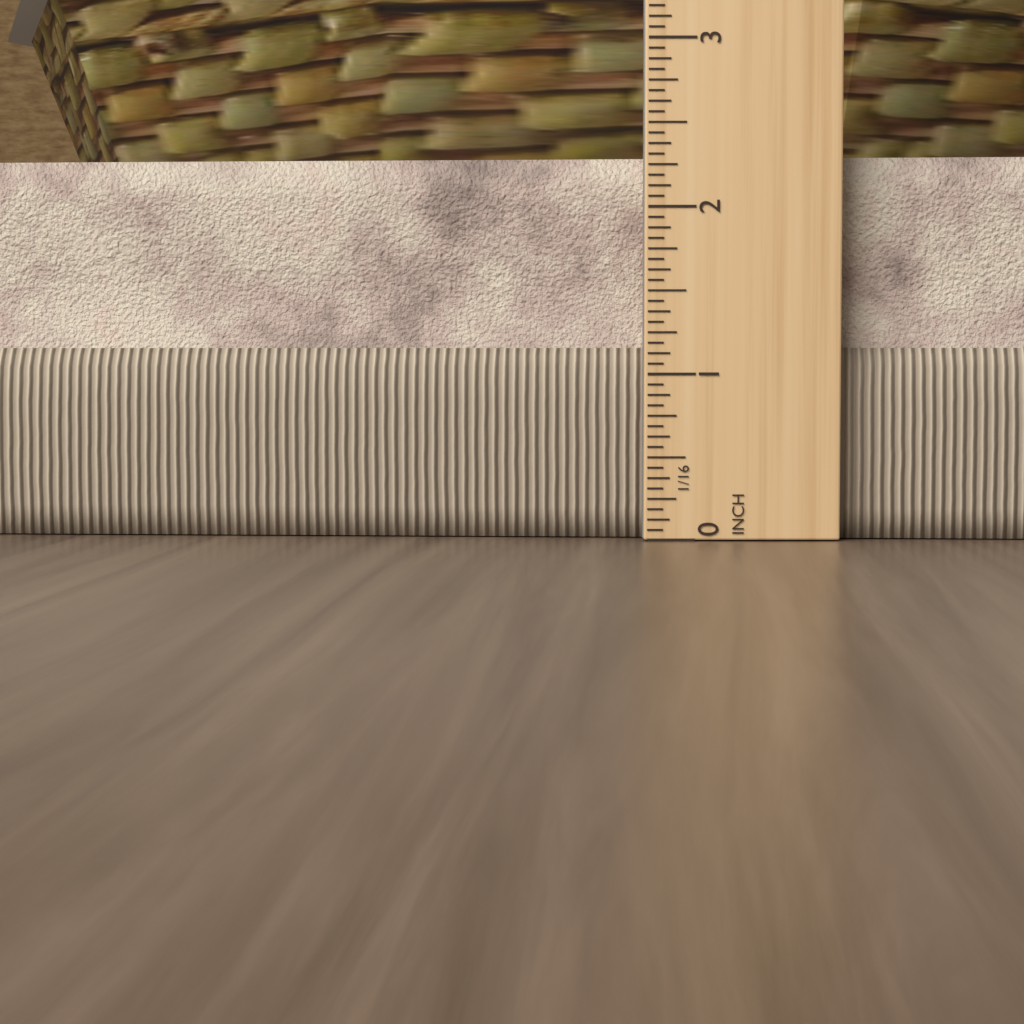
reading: 2.3125 in
